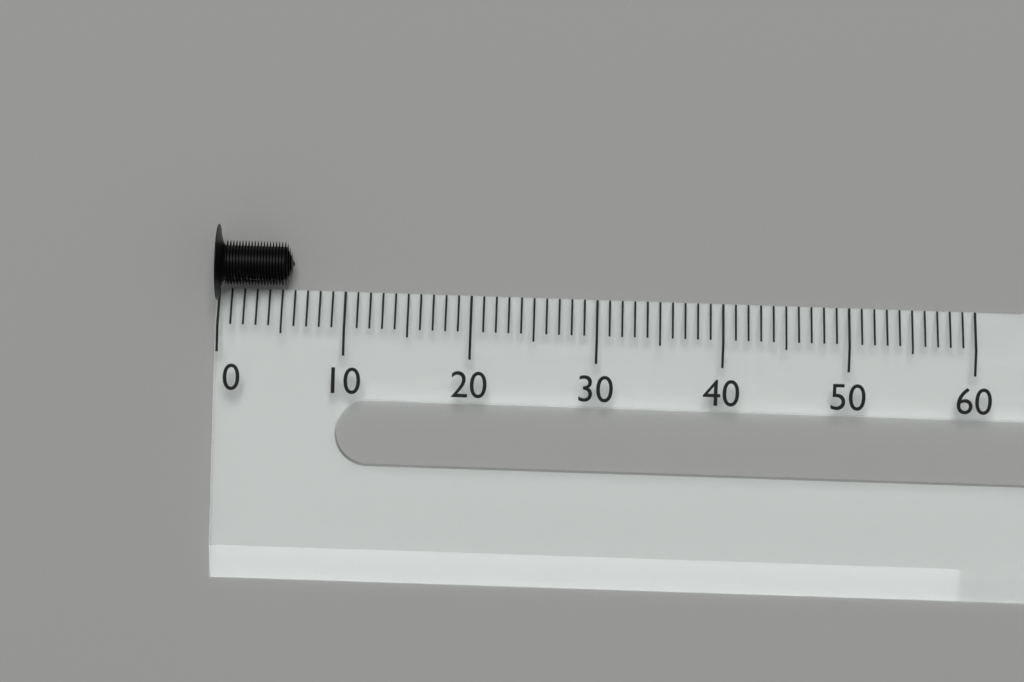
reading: 6 (no unit)
